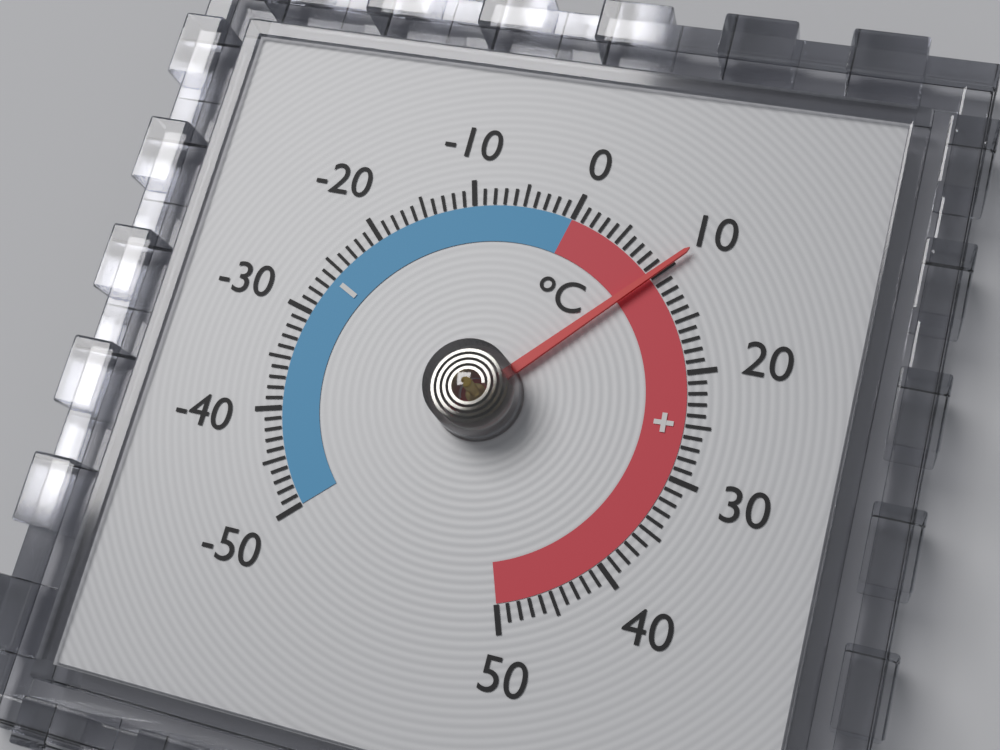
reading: 10 °C
